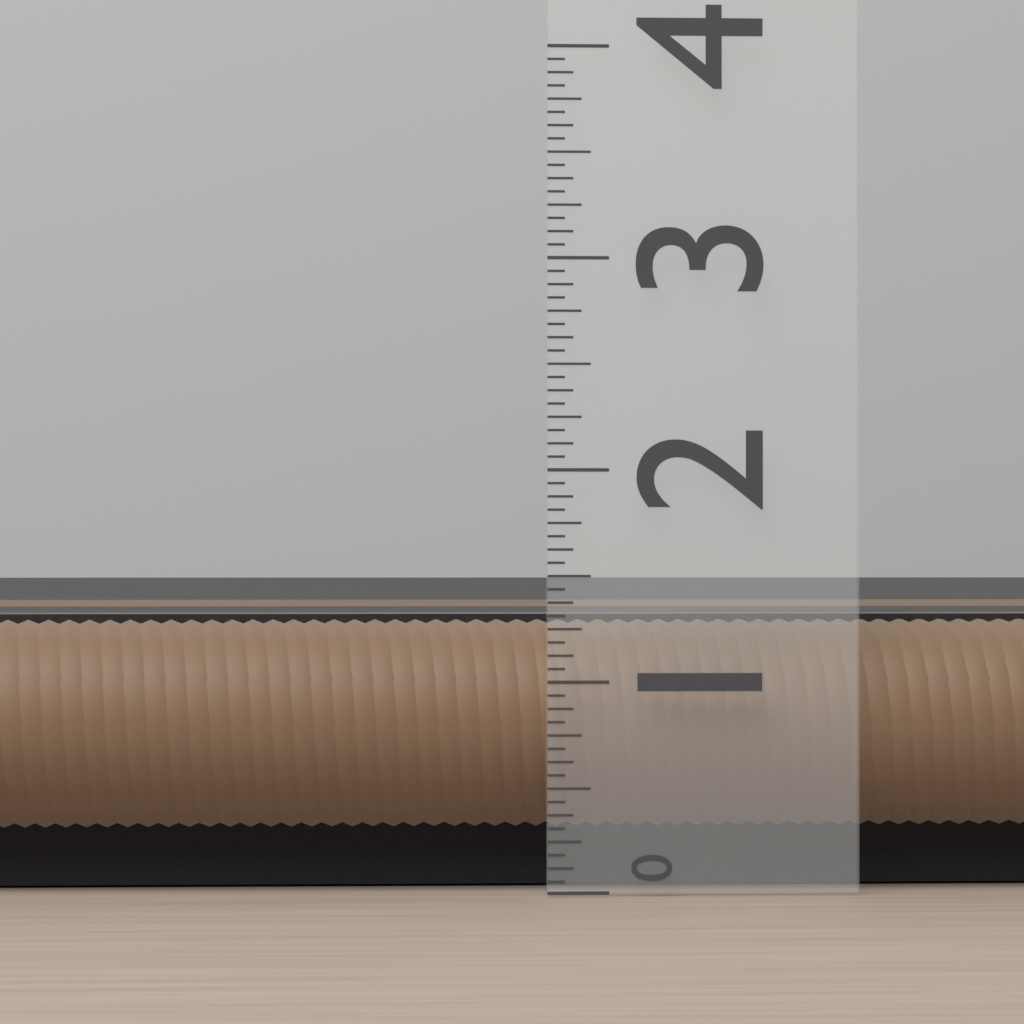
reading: 1.3125 (no unit)
